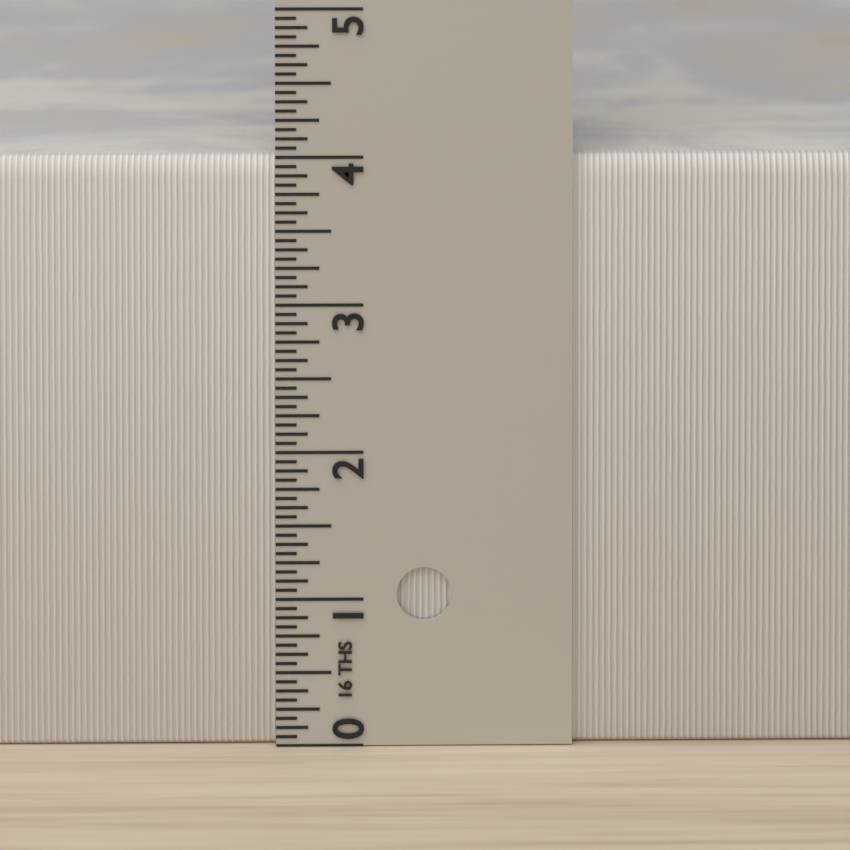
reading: 4.0000 in
